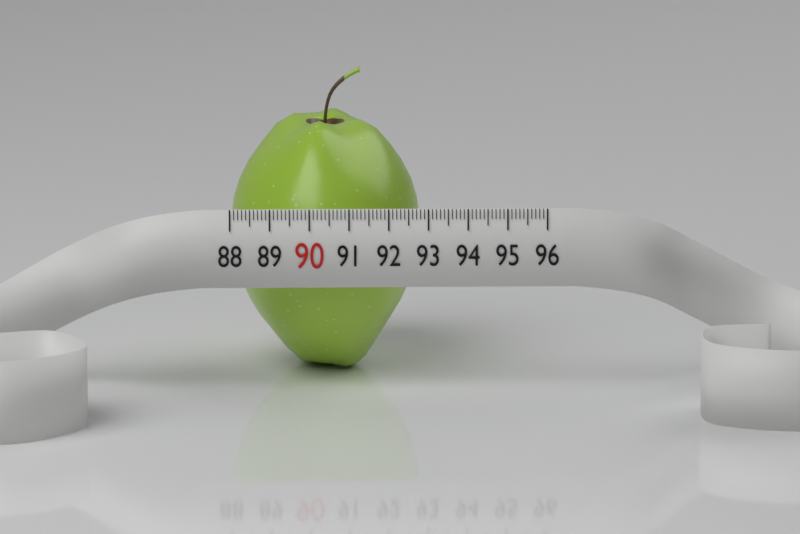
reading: 92.9 (no unit)
